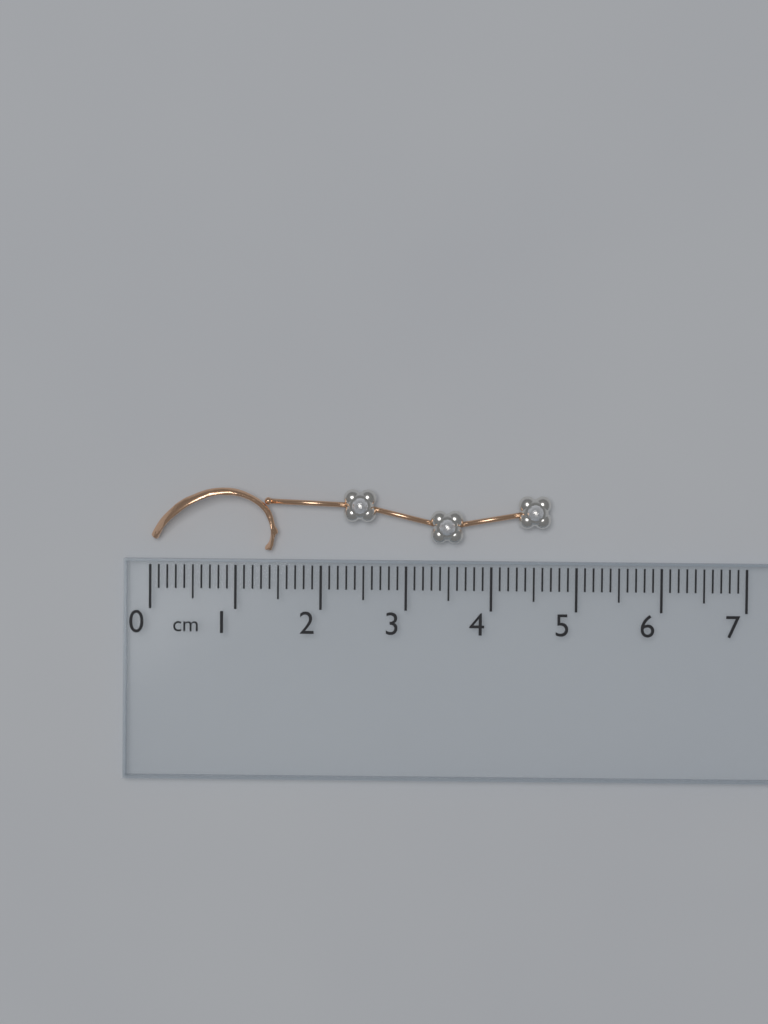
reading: 4.7 cm
